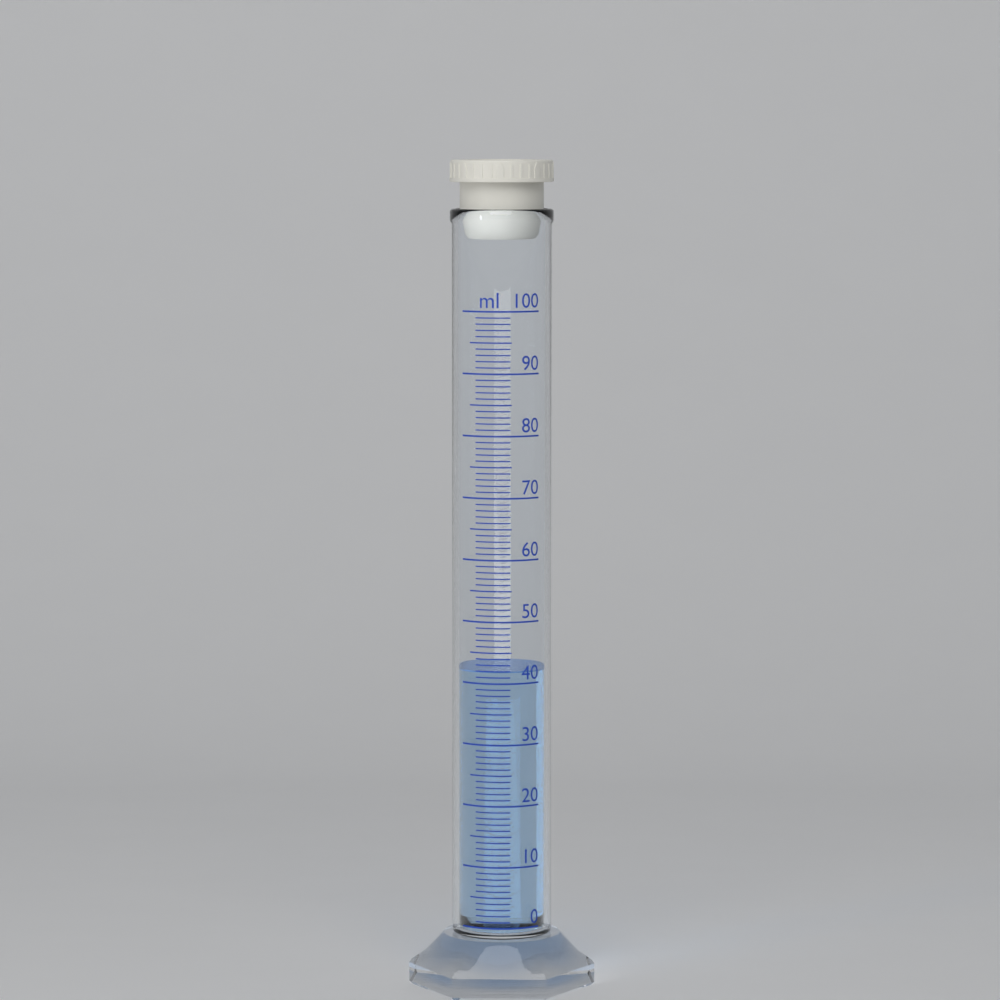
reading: 42 ml
